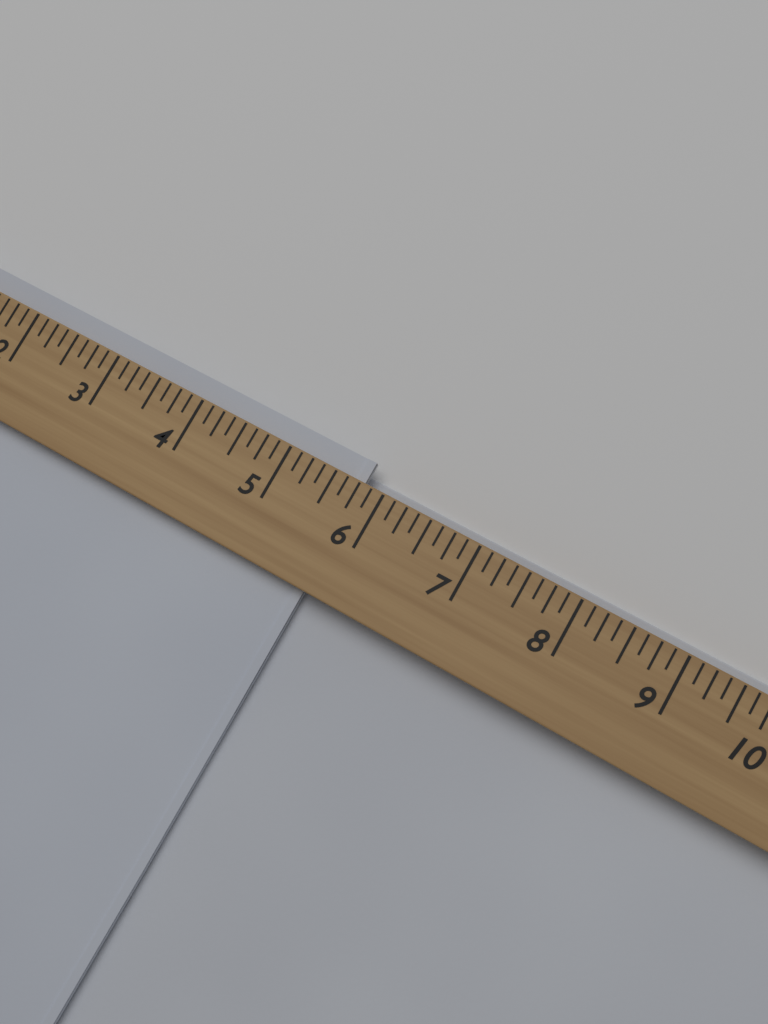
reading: 5.750 (no unit)
